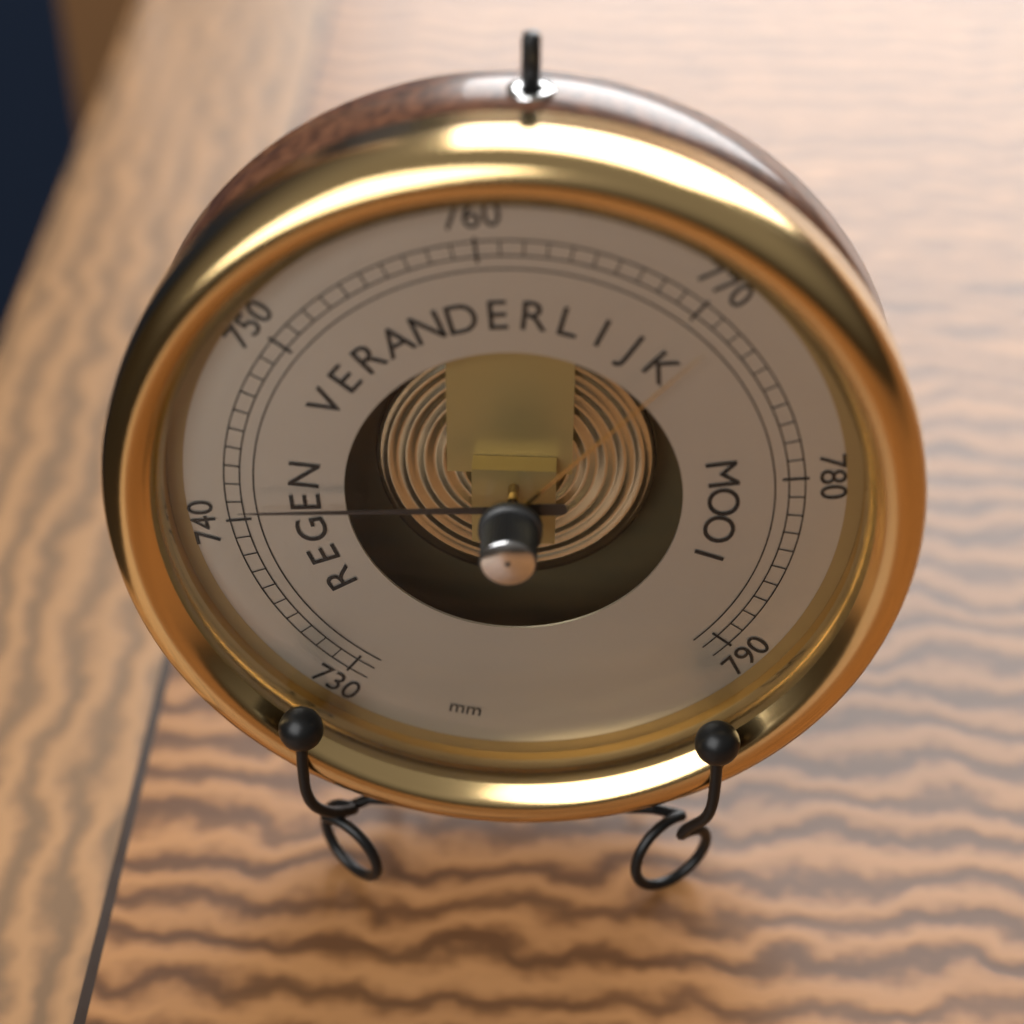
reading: 741 mm
